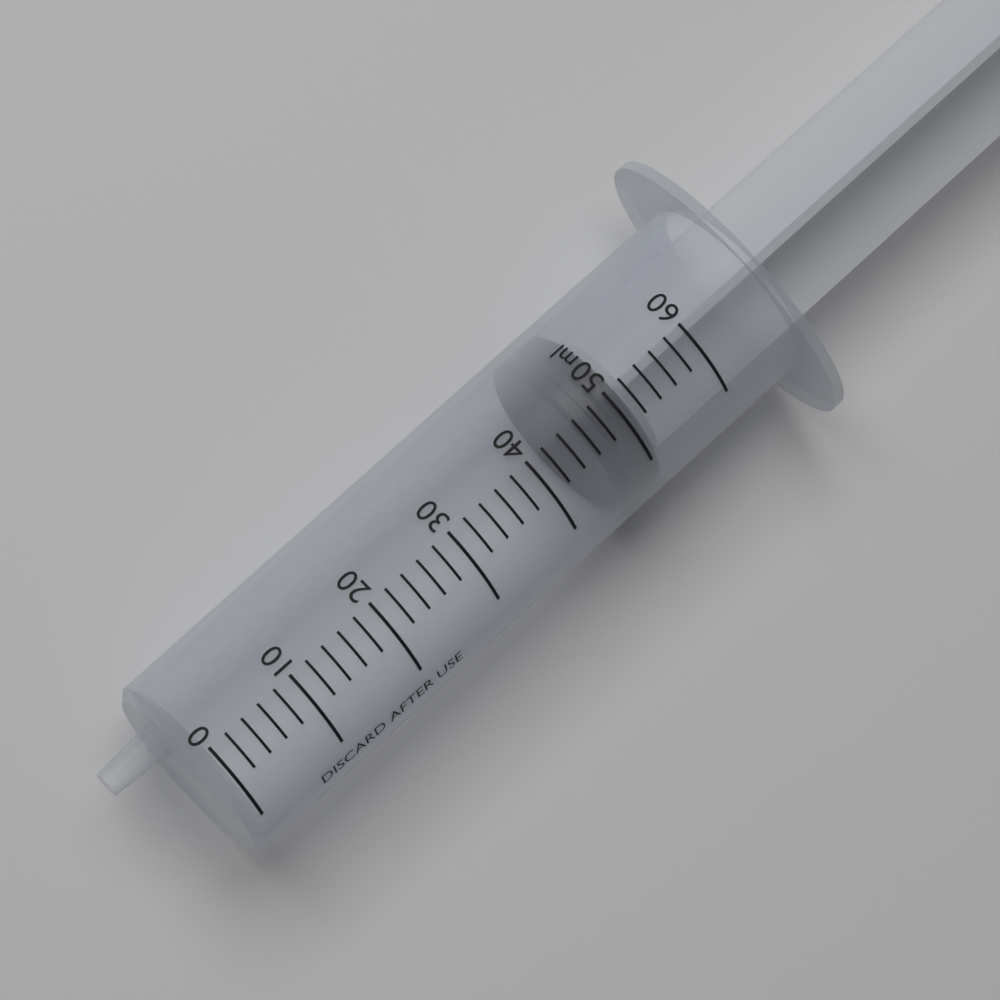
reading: 46 ml
